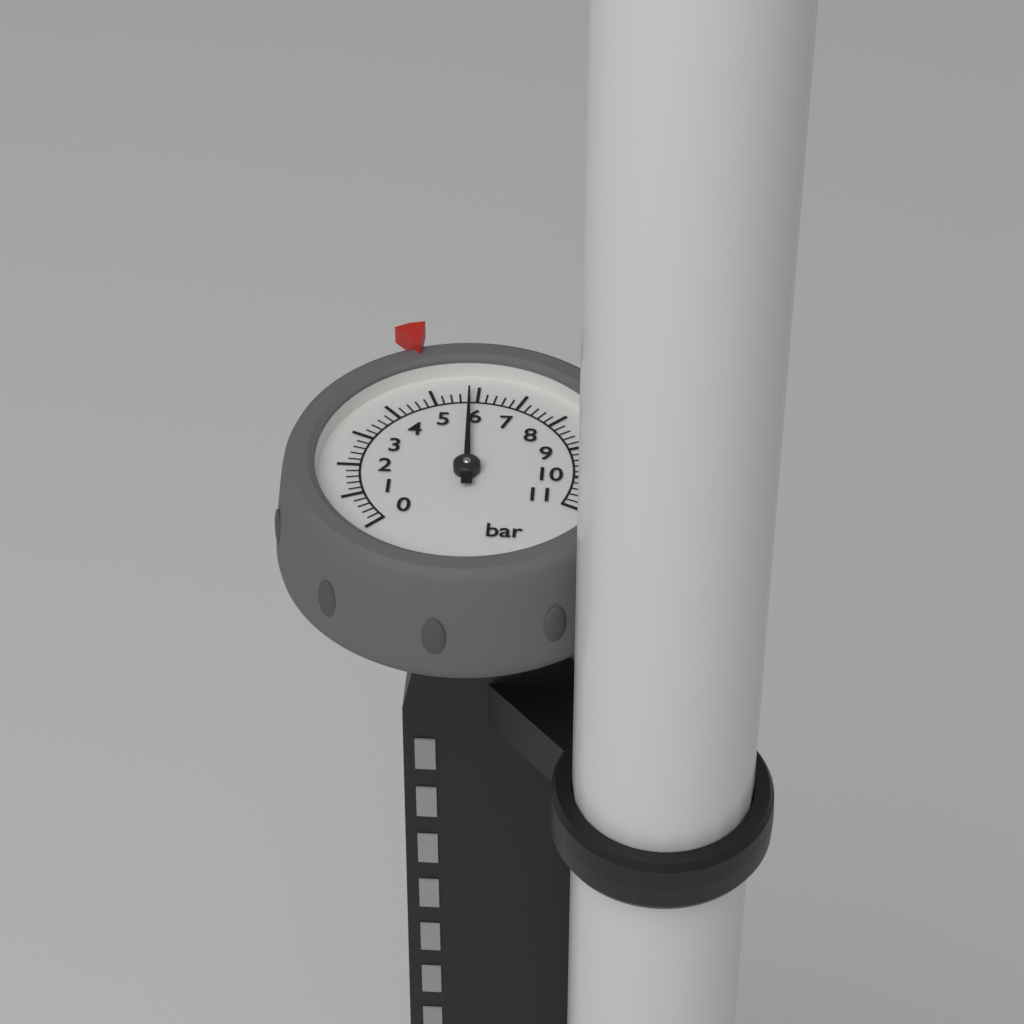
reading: 5.8 bar
